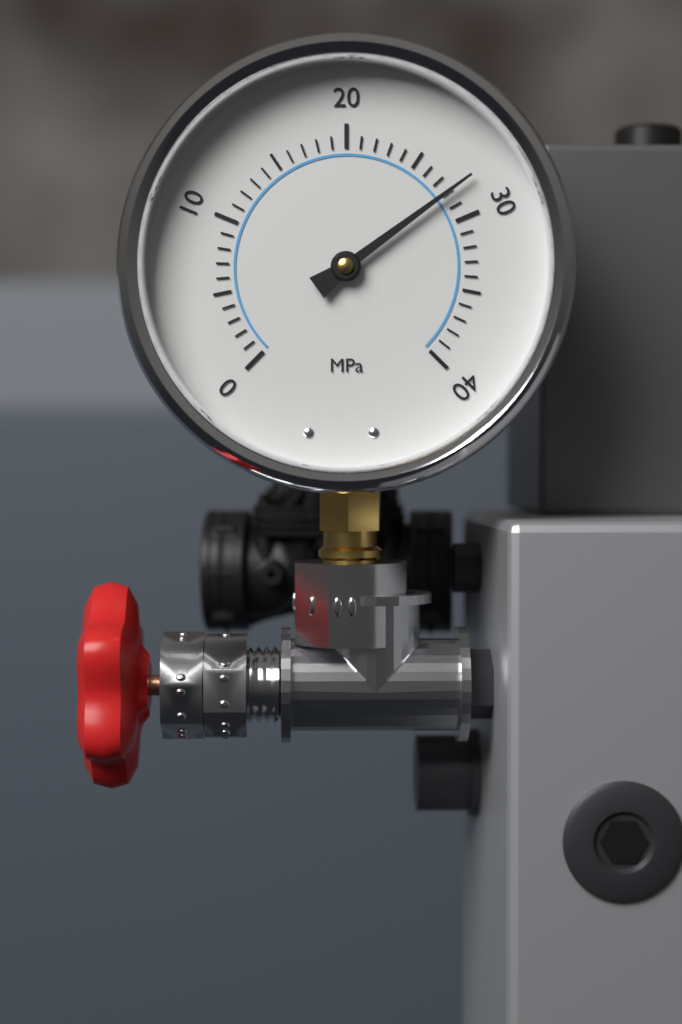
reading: 28 MPa
